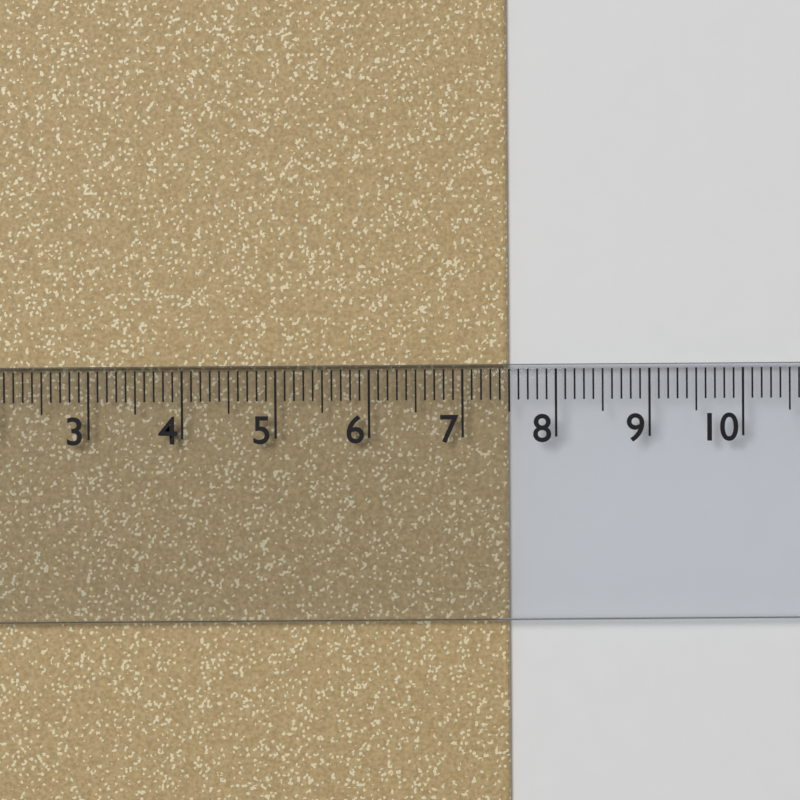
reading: 7.5 cm
